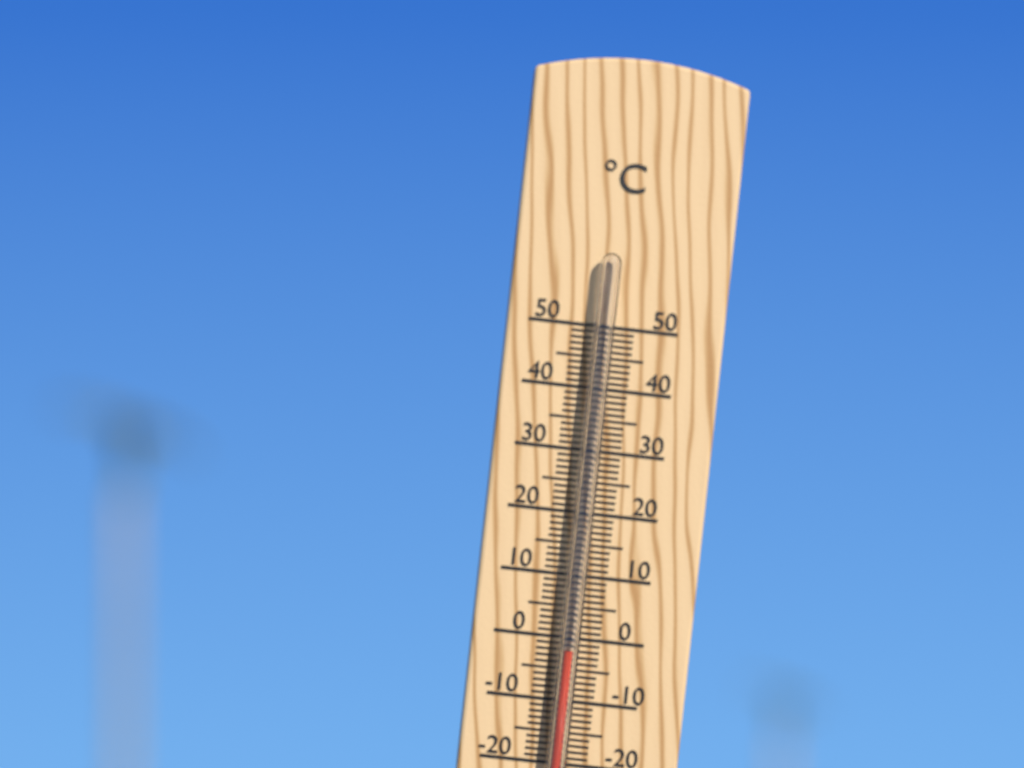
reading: -2 °C
